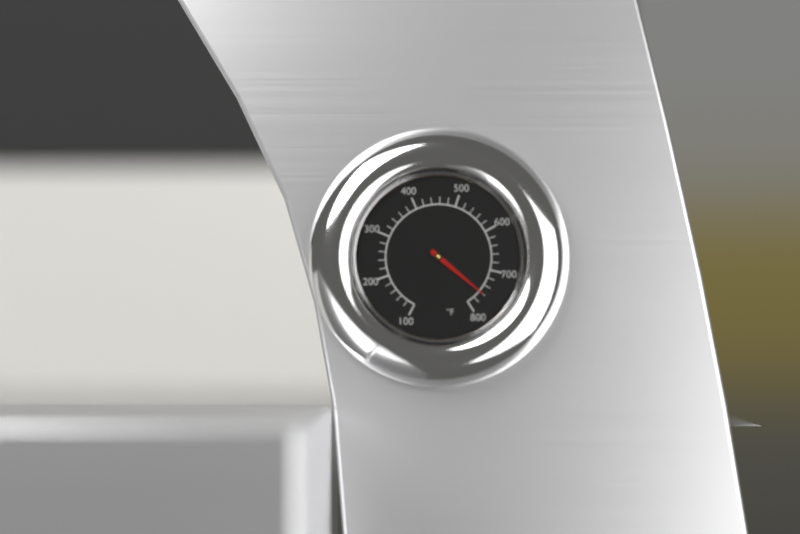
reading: 760 °F
